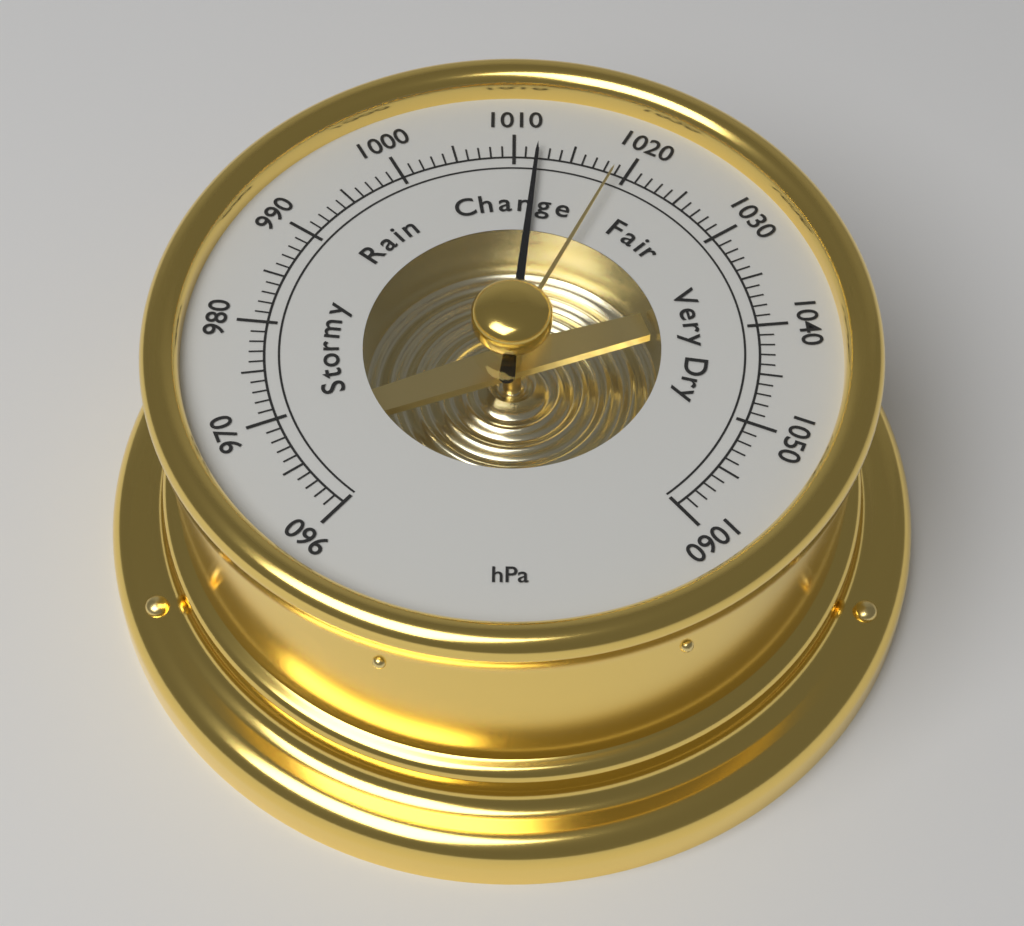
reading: 1012 hPa
